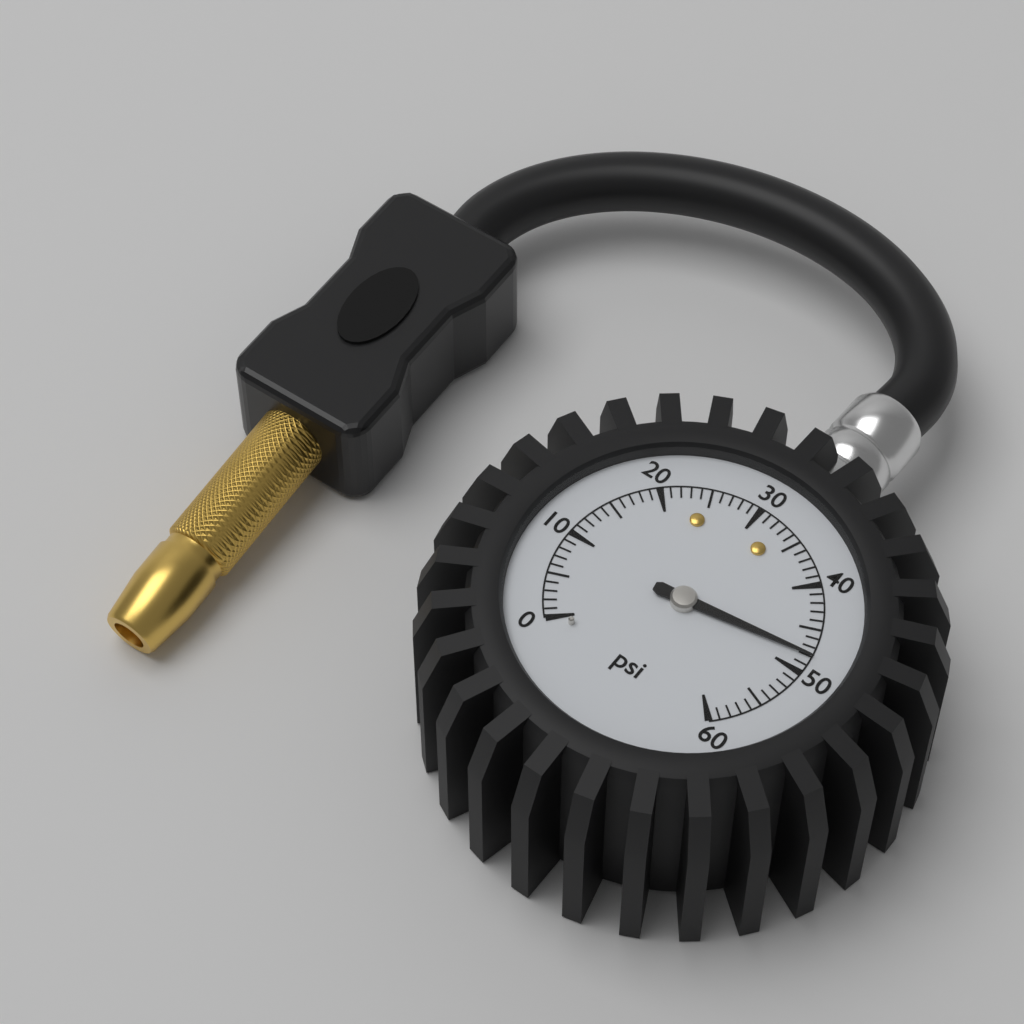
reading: 48 psi
